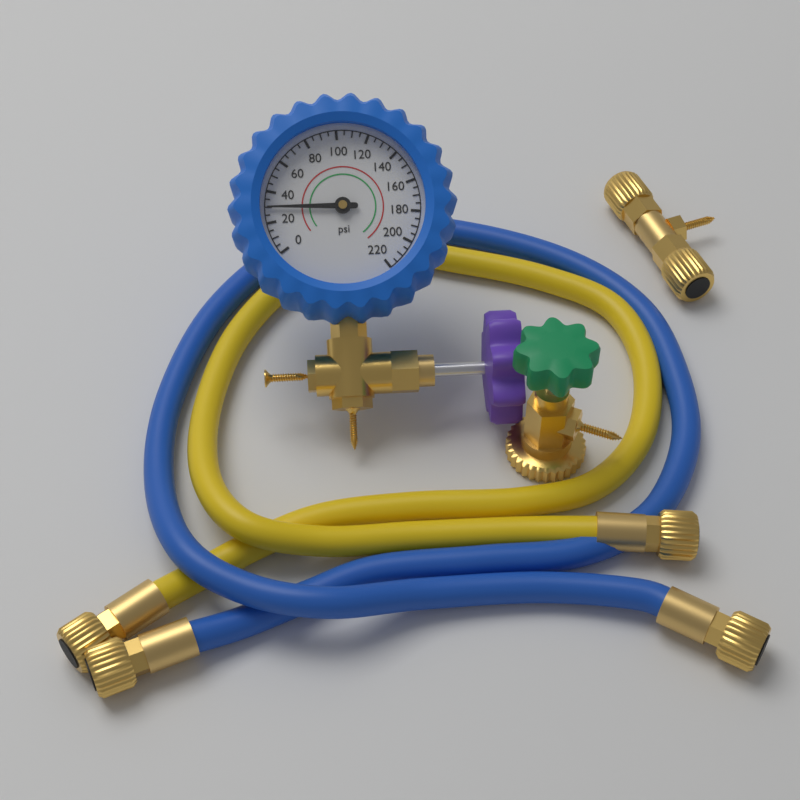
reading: 30 psi
